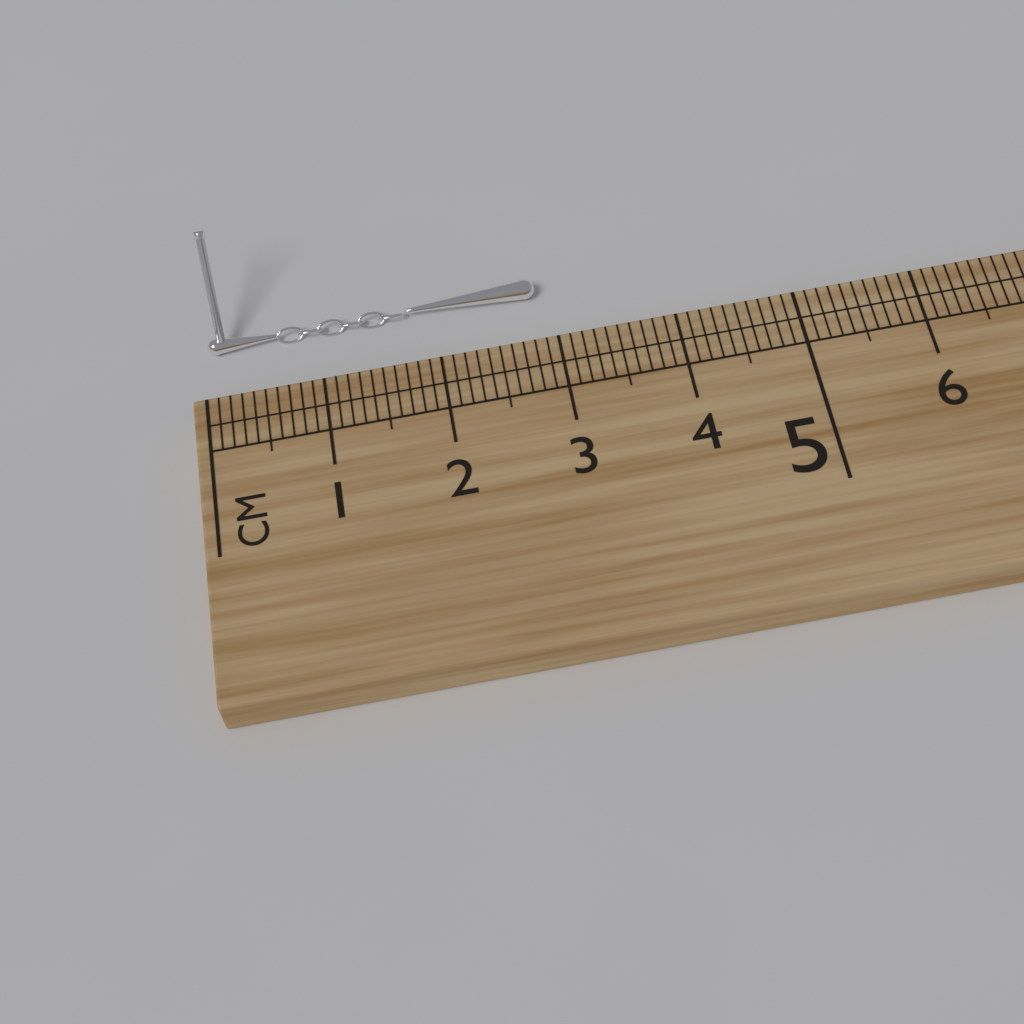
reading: 2.9 cm
